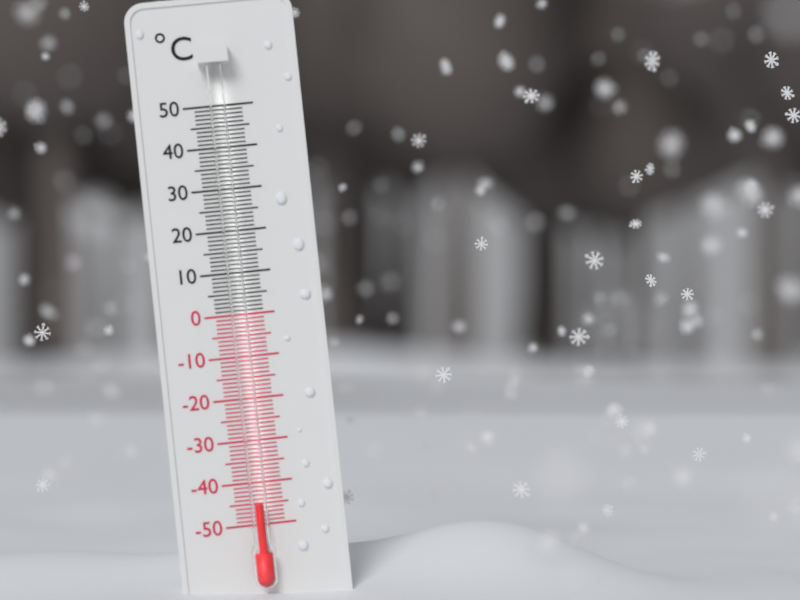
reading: -45 °C
